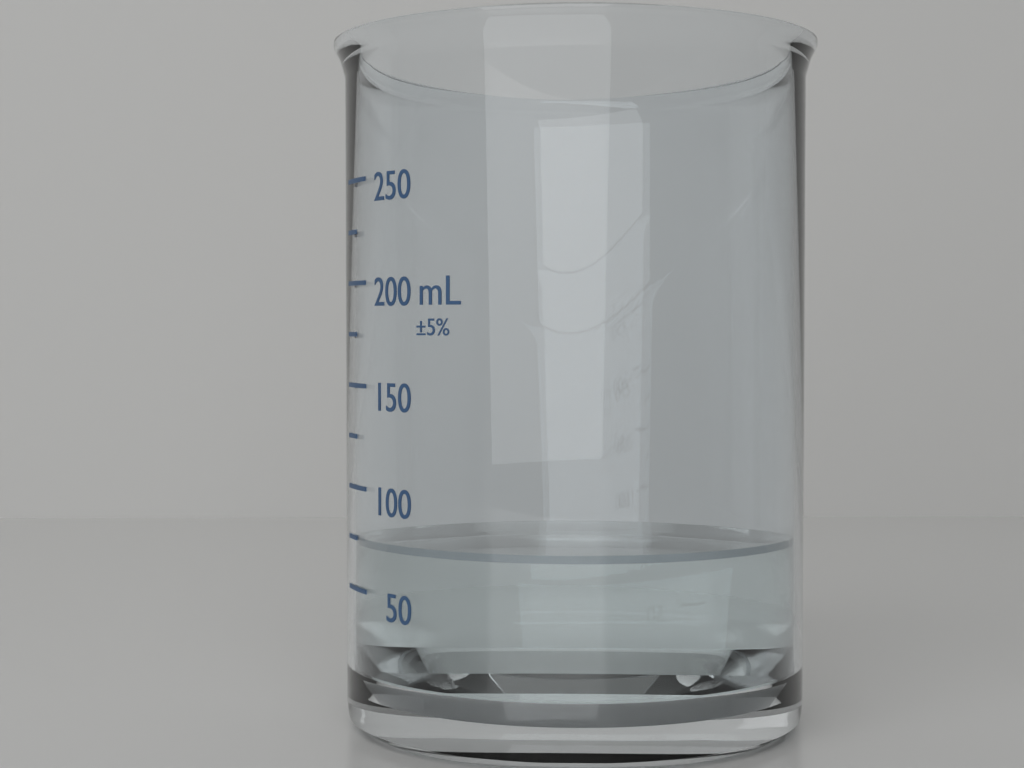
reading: 75 mL
